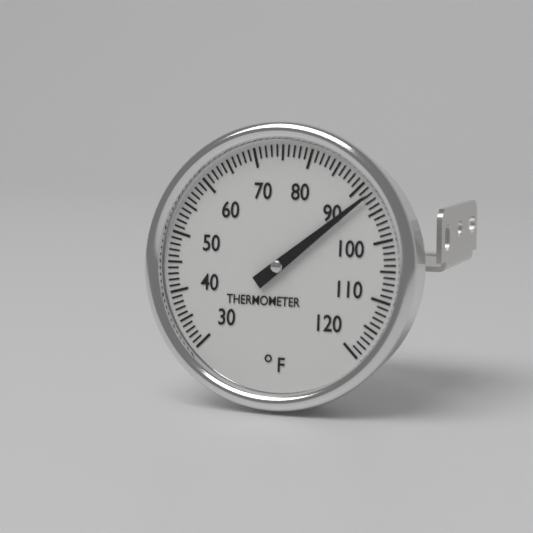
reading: 92 °F
